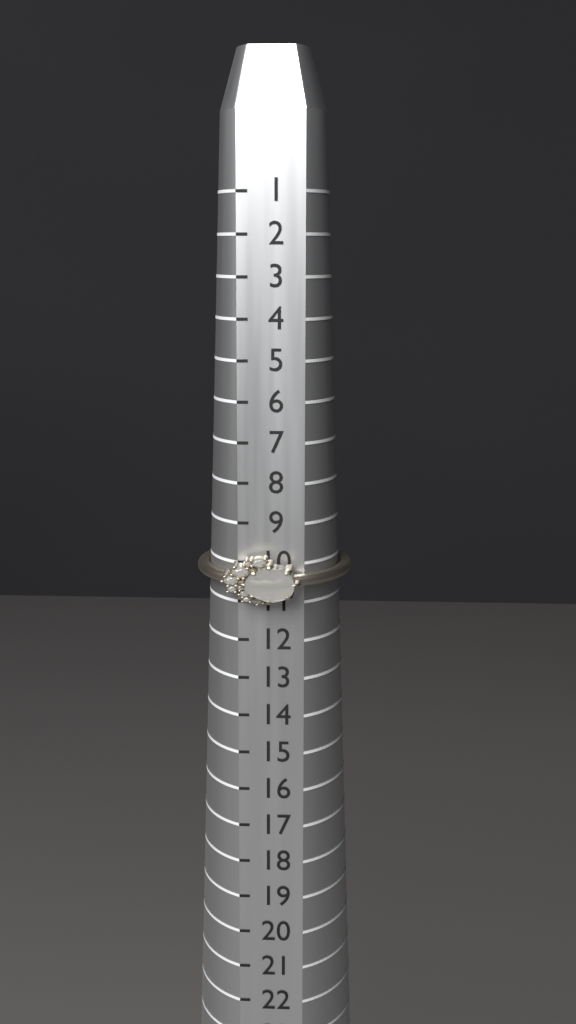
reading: 11 (no unit)
